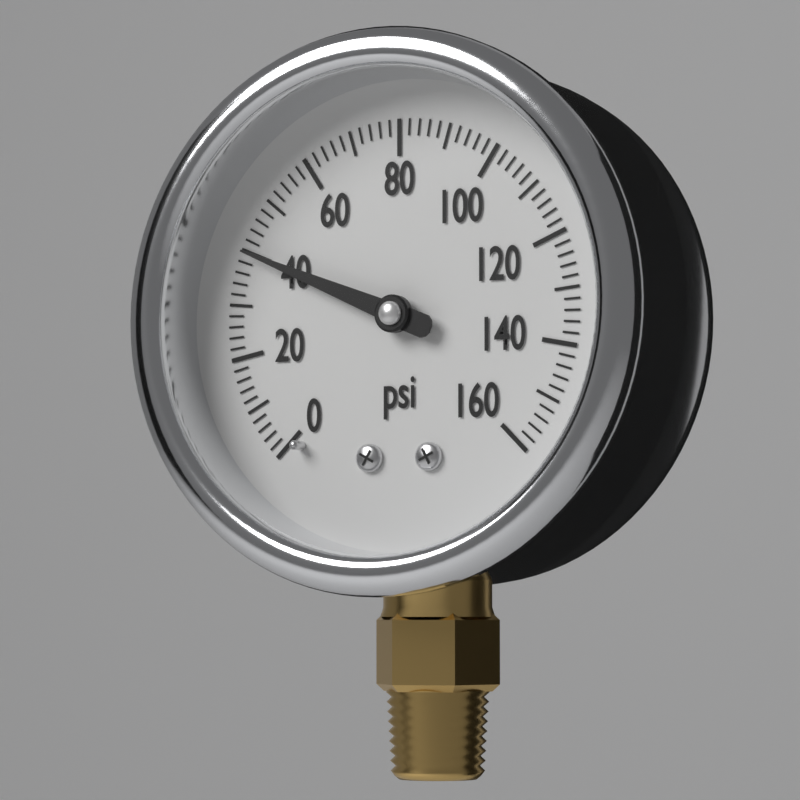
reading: 40 psi
